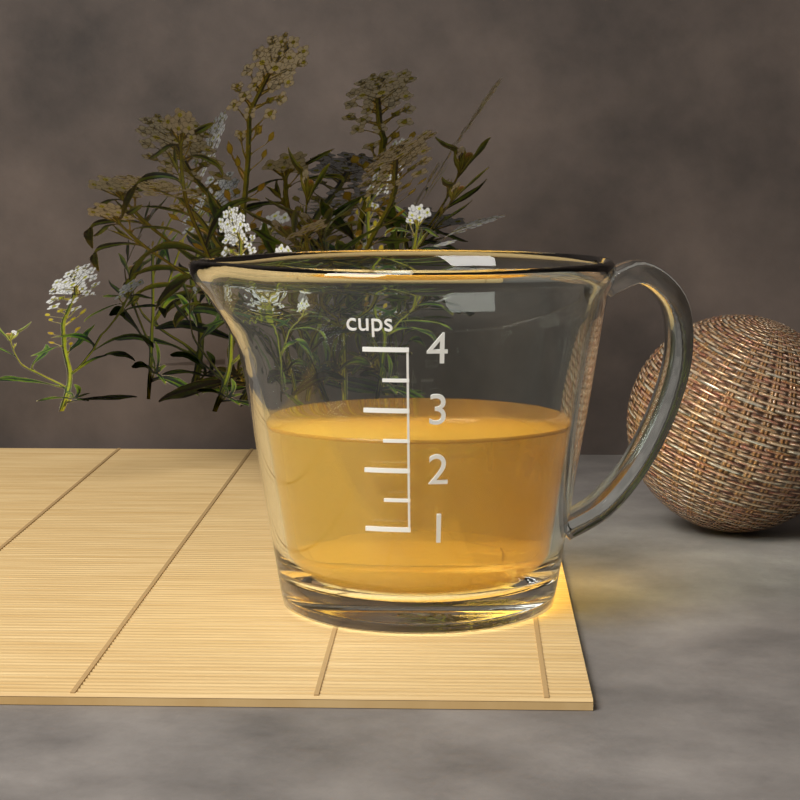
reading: 2.5 cups
